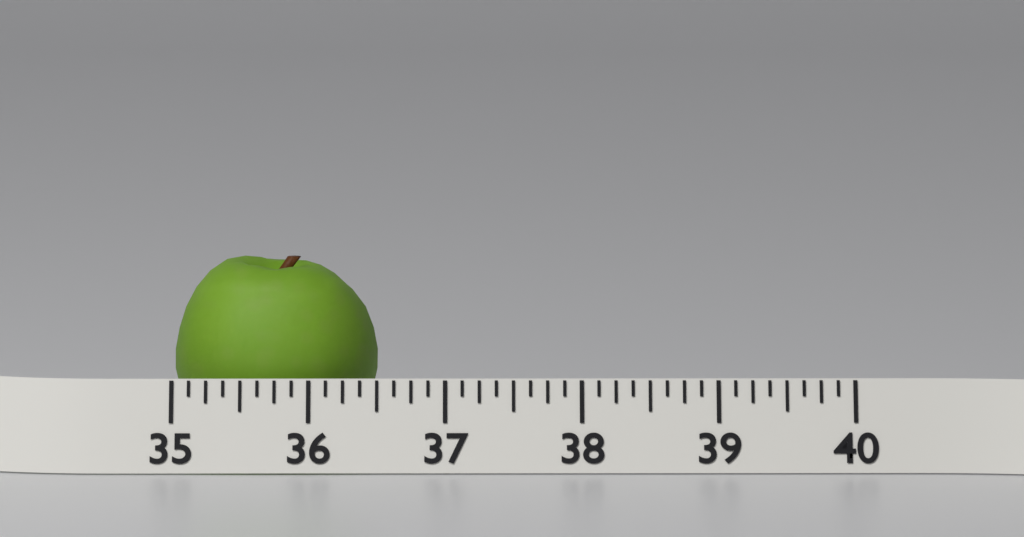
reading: 36.500 (no unit)
